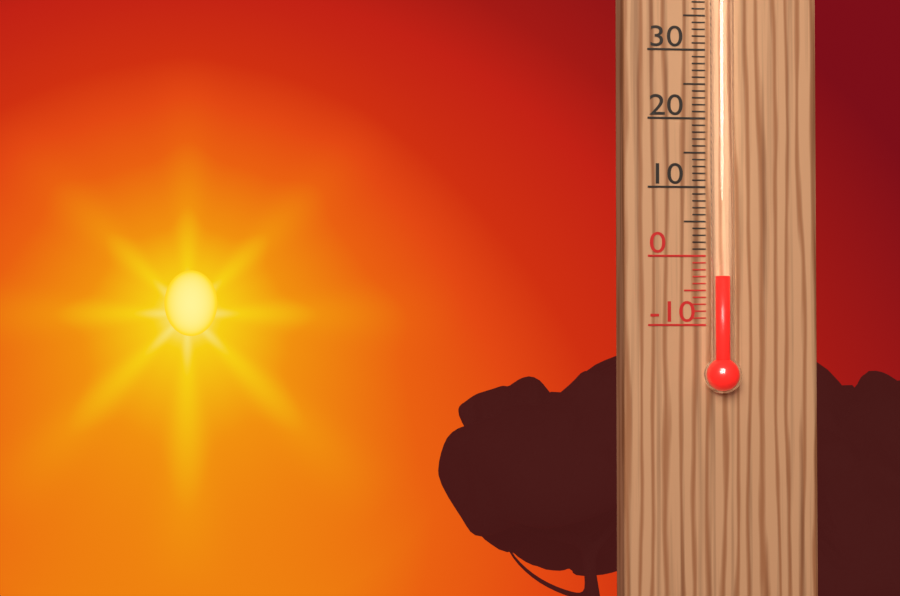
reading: -3 °C
